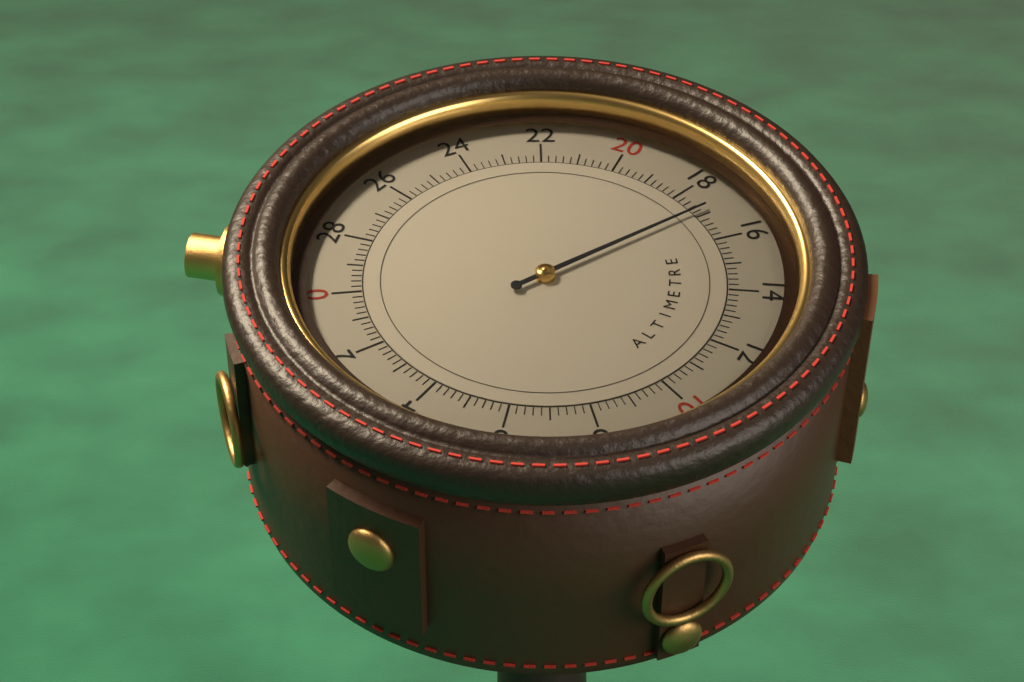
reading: 17.2 (no unit)
